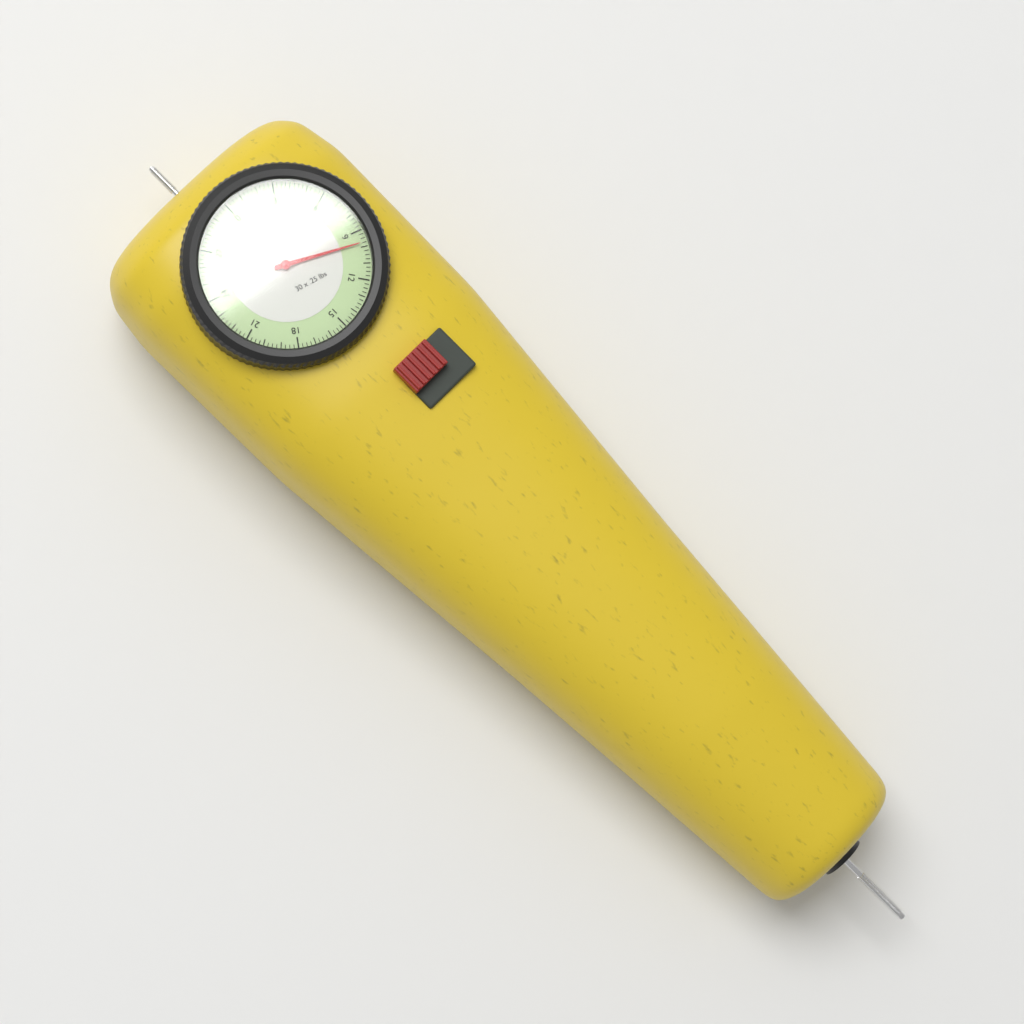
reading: 9.75 lbs
